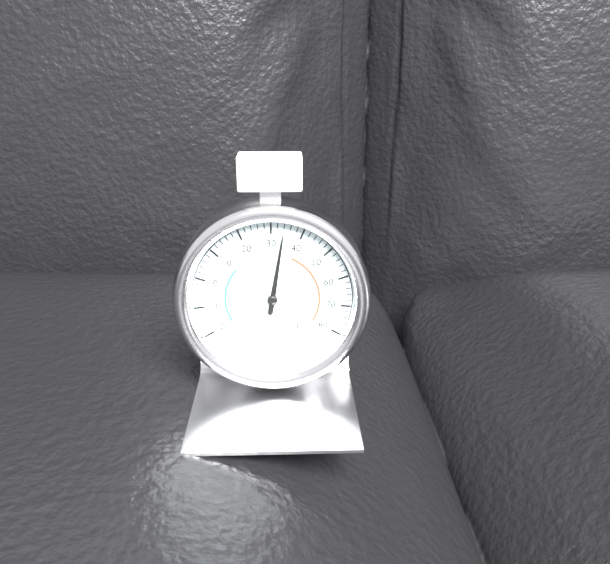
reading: 34 °F
